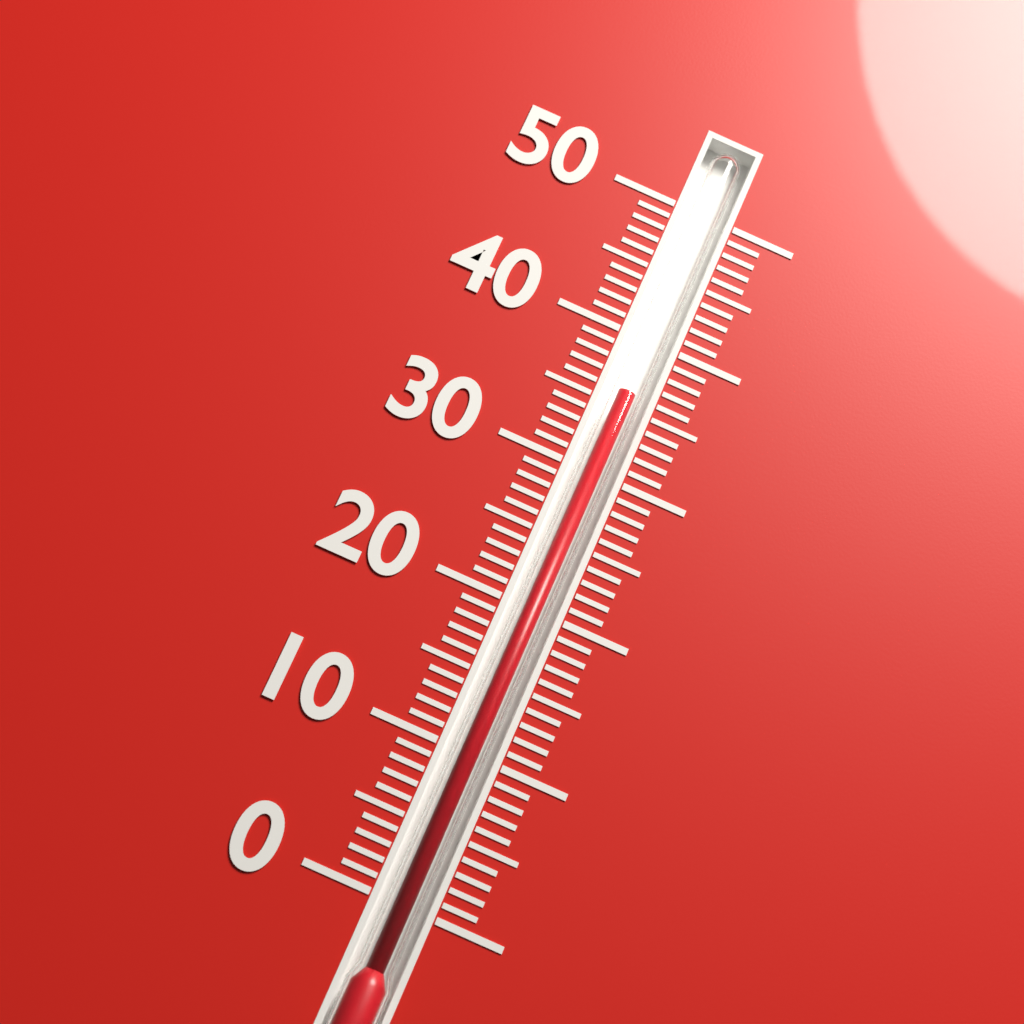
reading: 36 (no unit)
